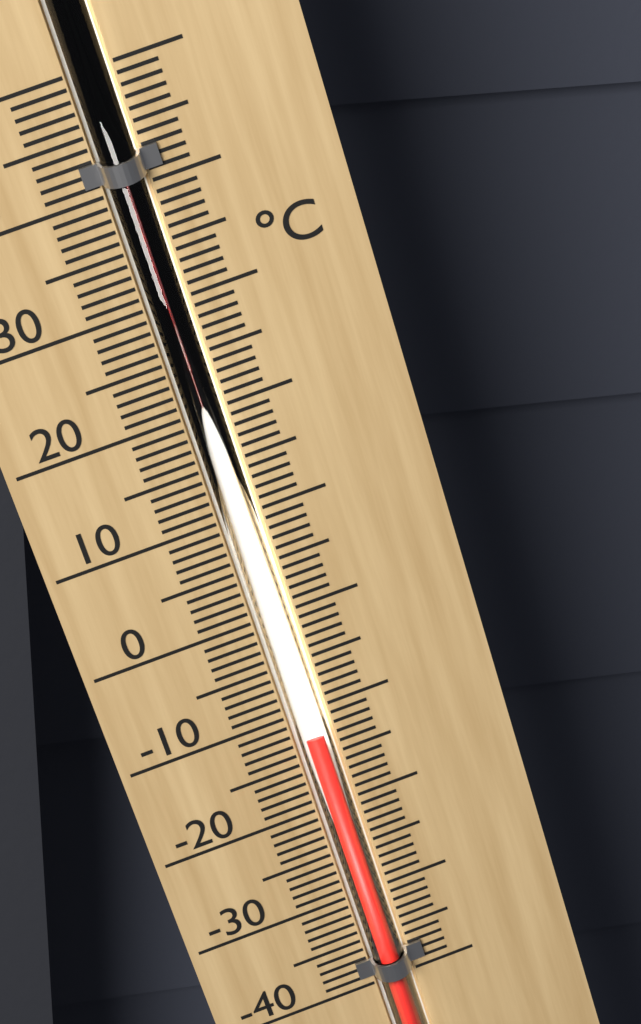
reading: -12 °C
